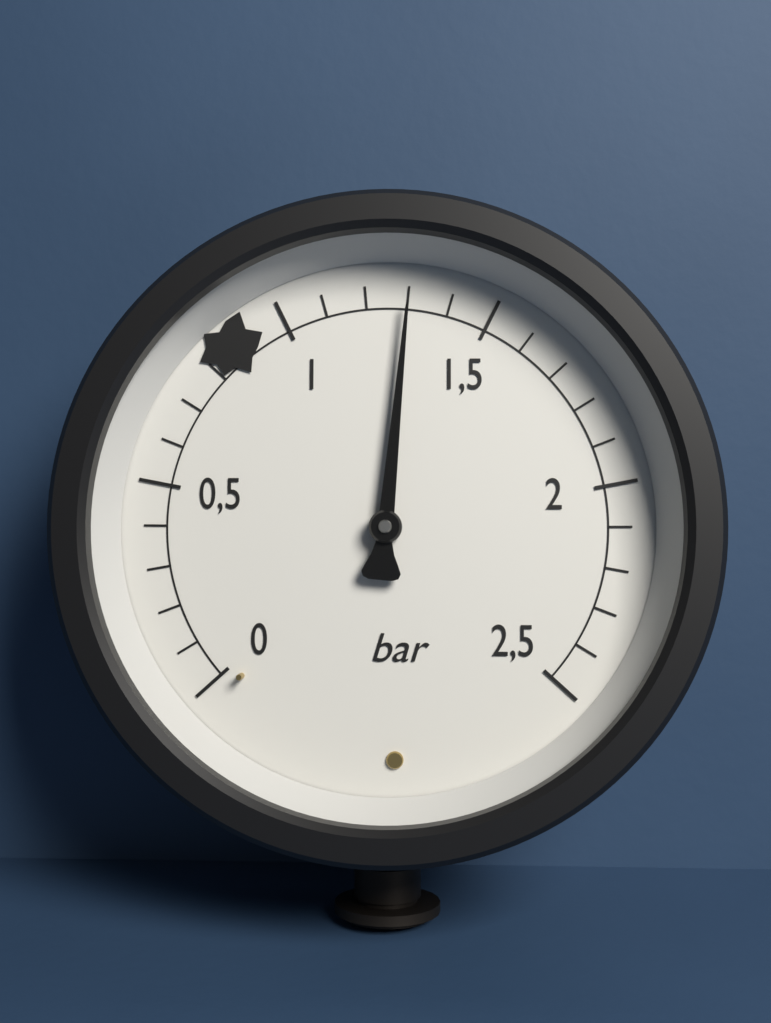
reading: 1.3 bar
